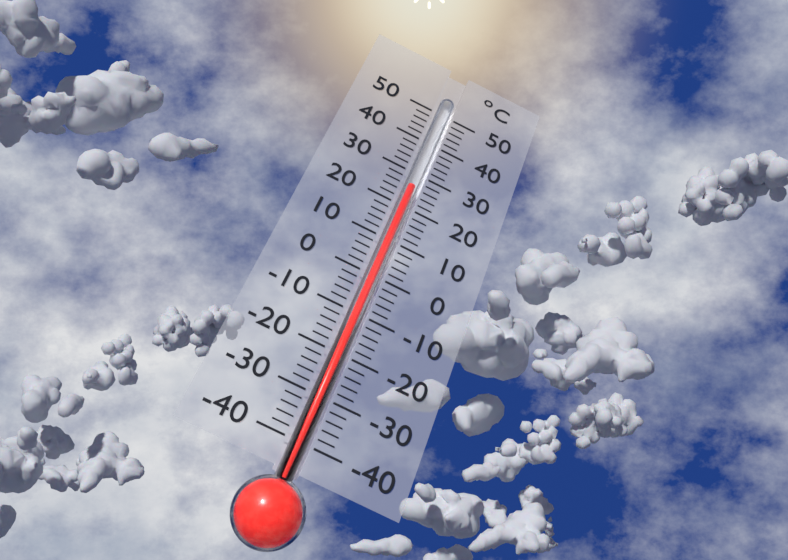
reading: 26 °C
